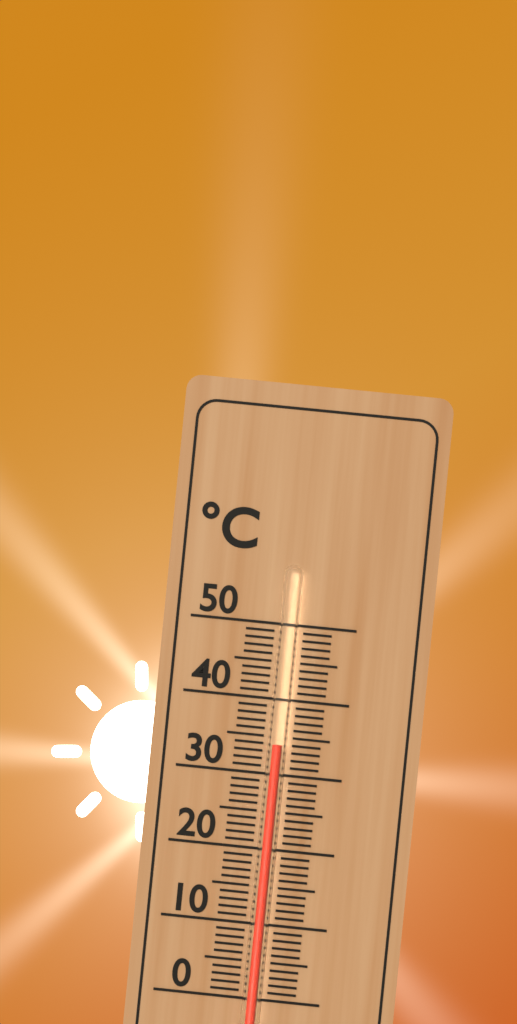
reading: 34 °C
